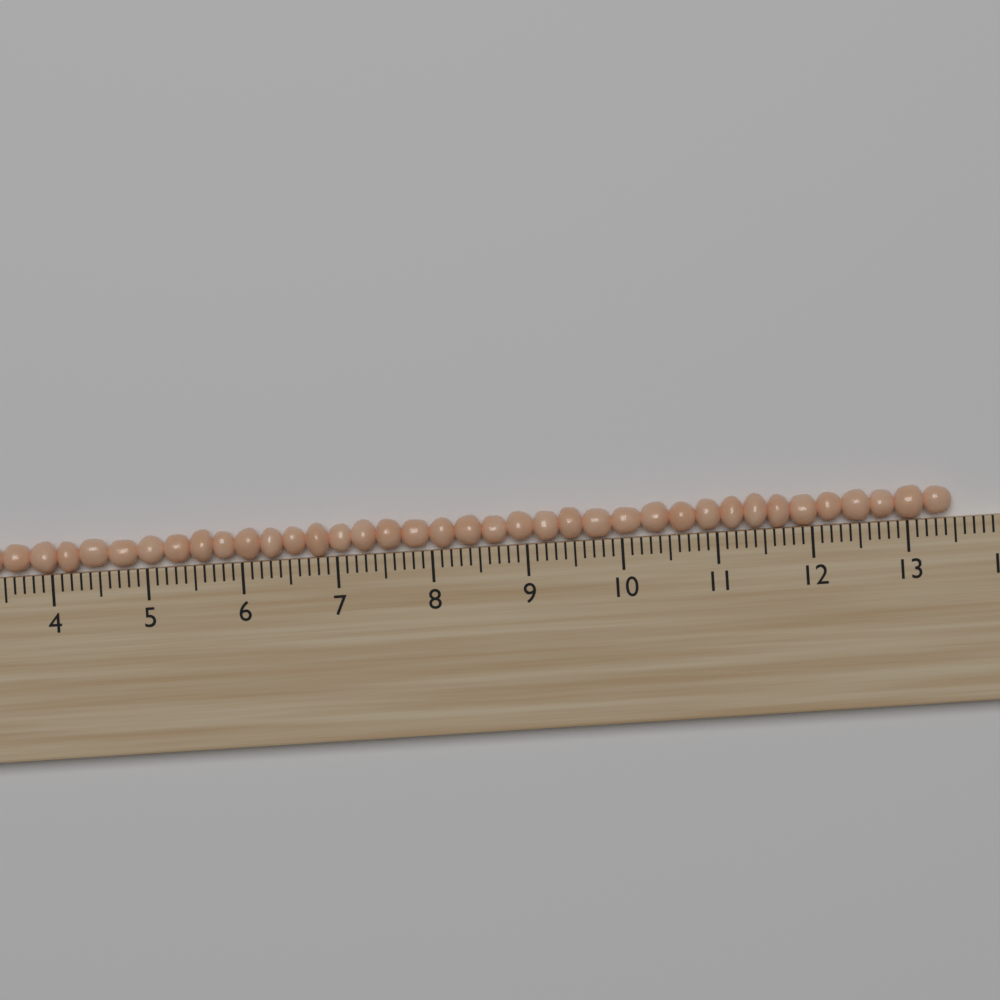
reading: 13.5 (no unit)
